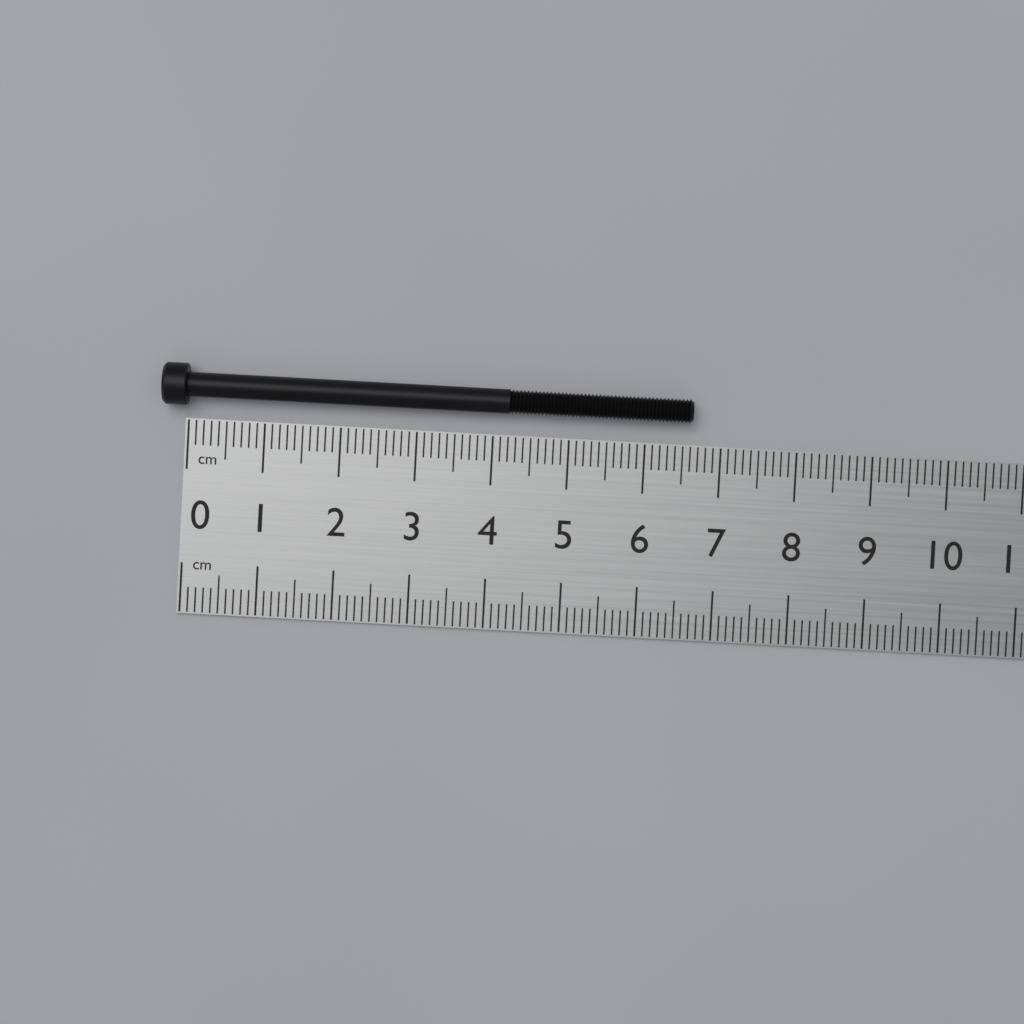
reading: 6.6 cm
